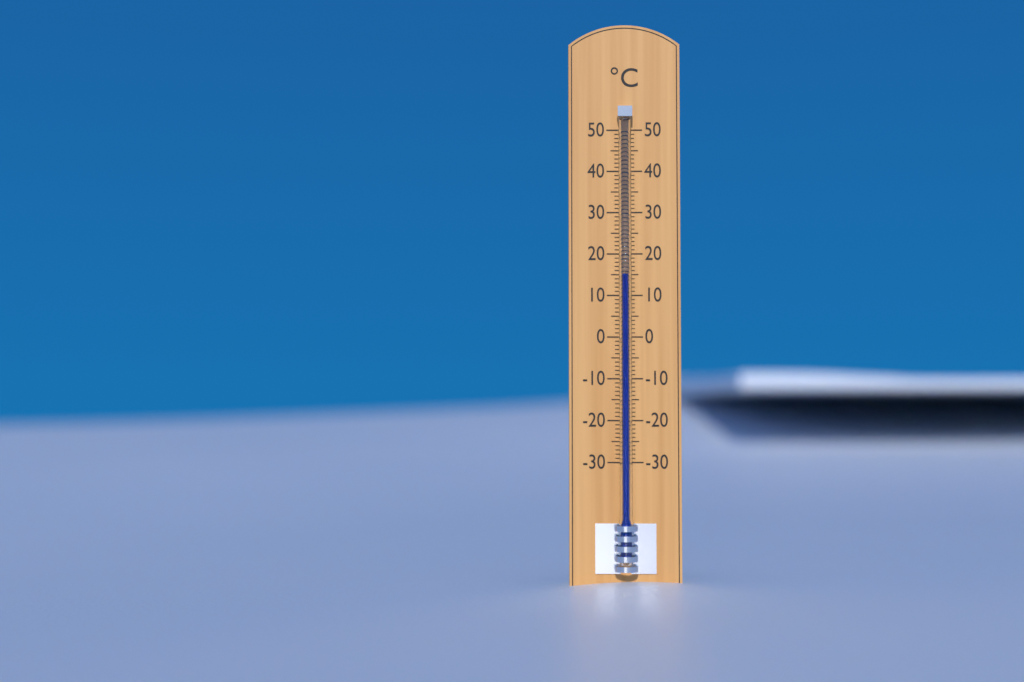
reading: 15 °C
